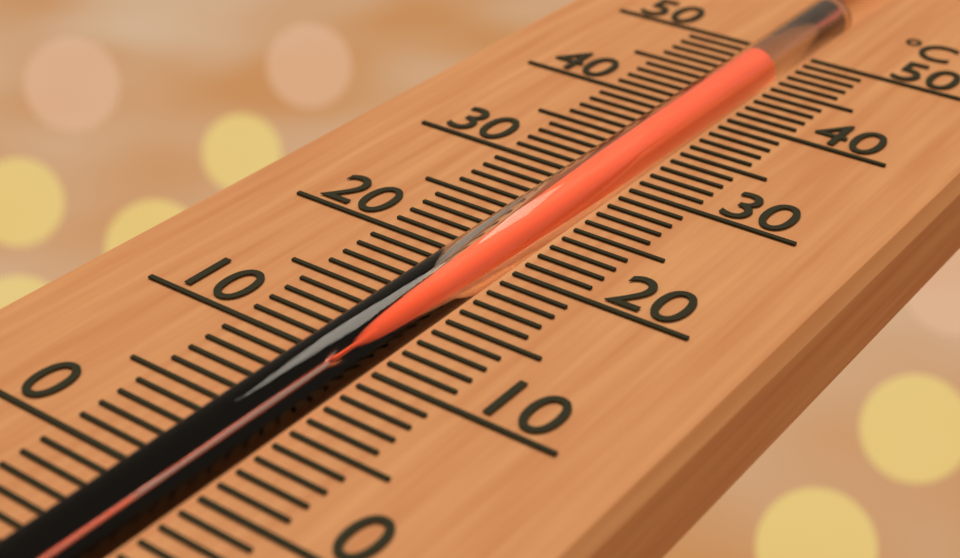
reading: 47 °C
